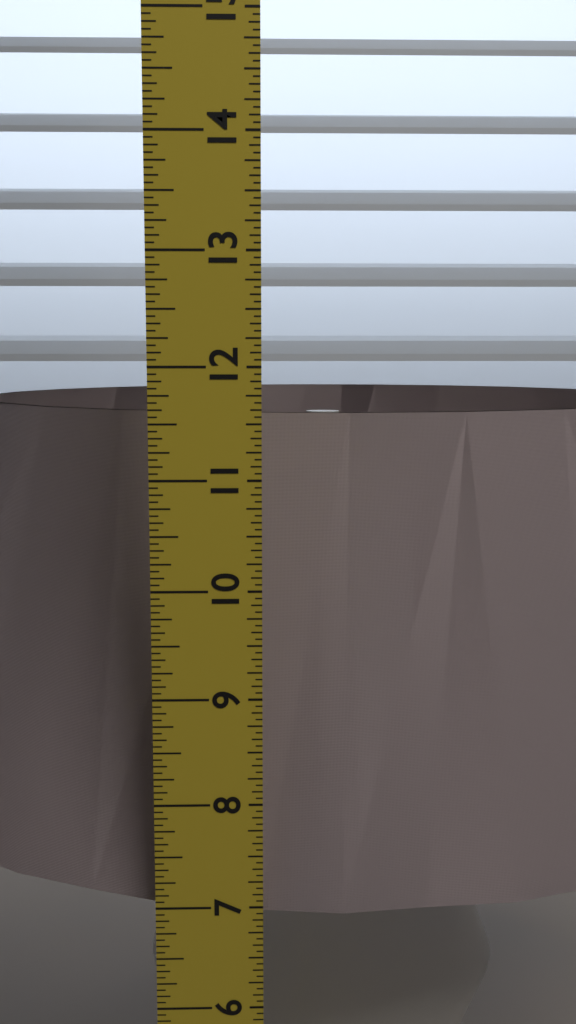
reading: 11.5000 in
